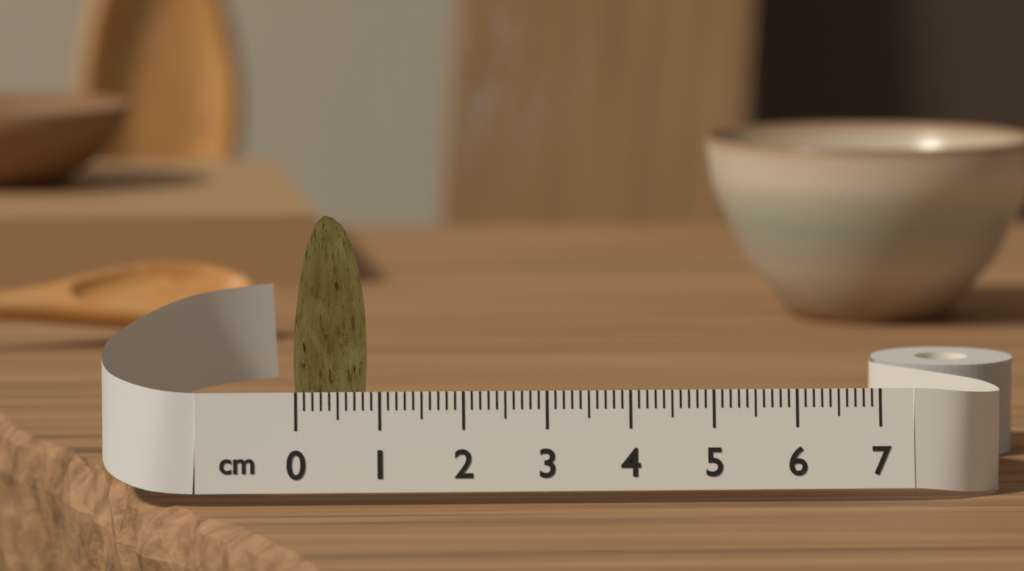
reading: 0.9 cm
